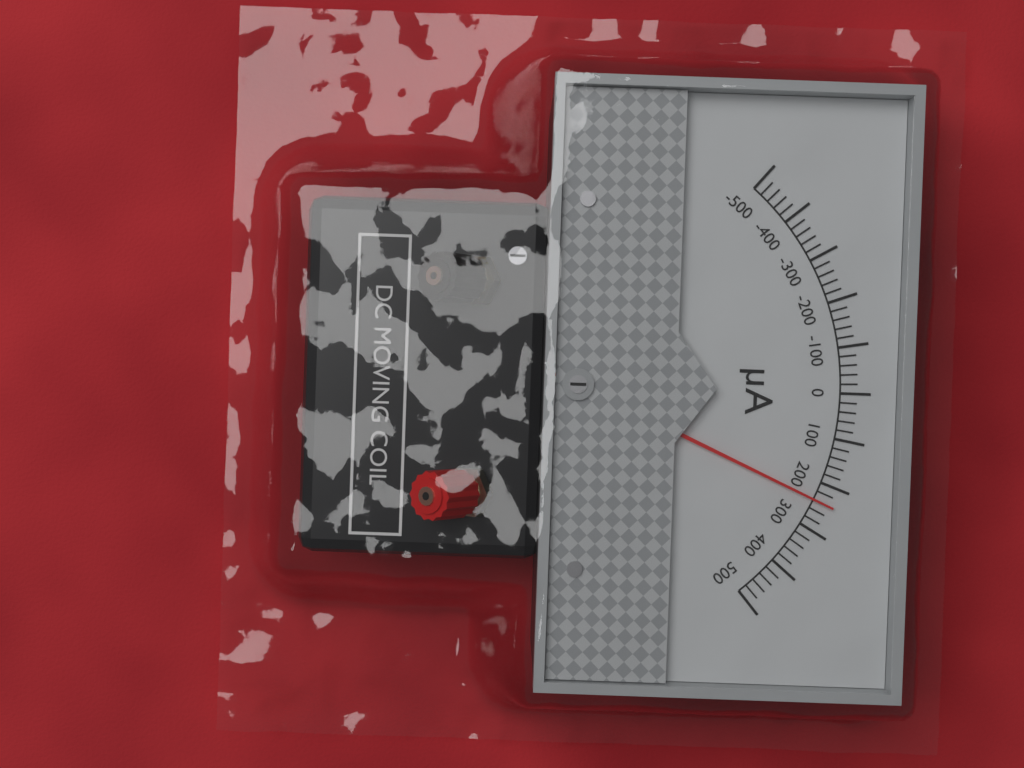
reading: 240 µA
